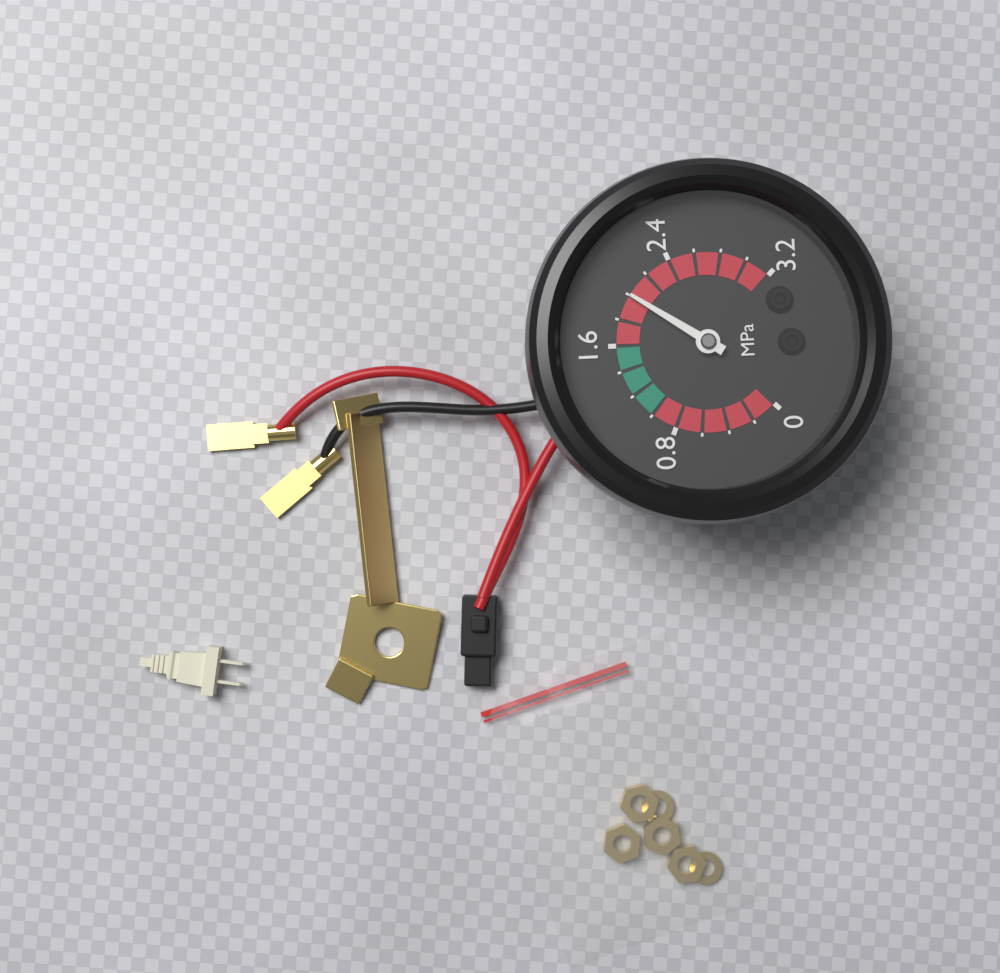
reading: 2.0 MPa
